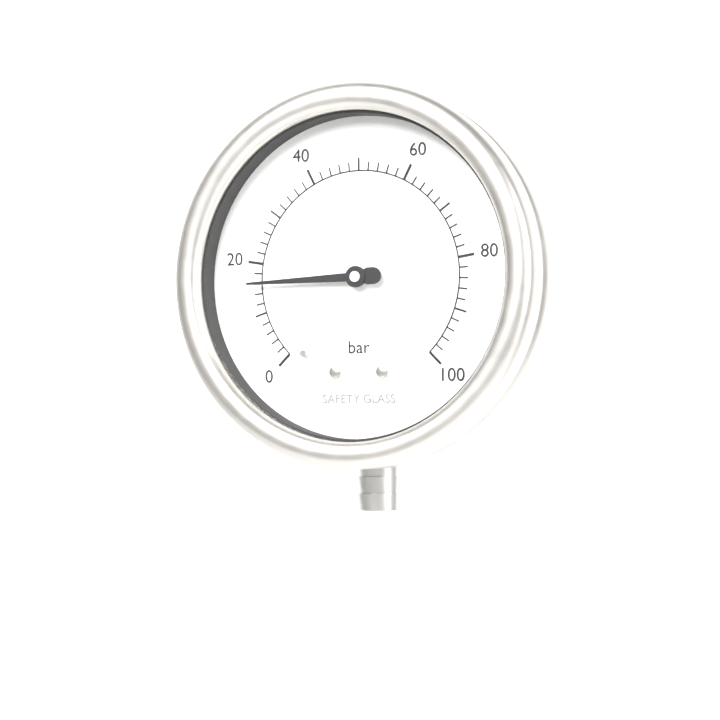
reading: 16 bar
